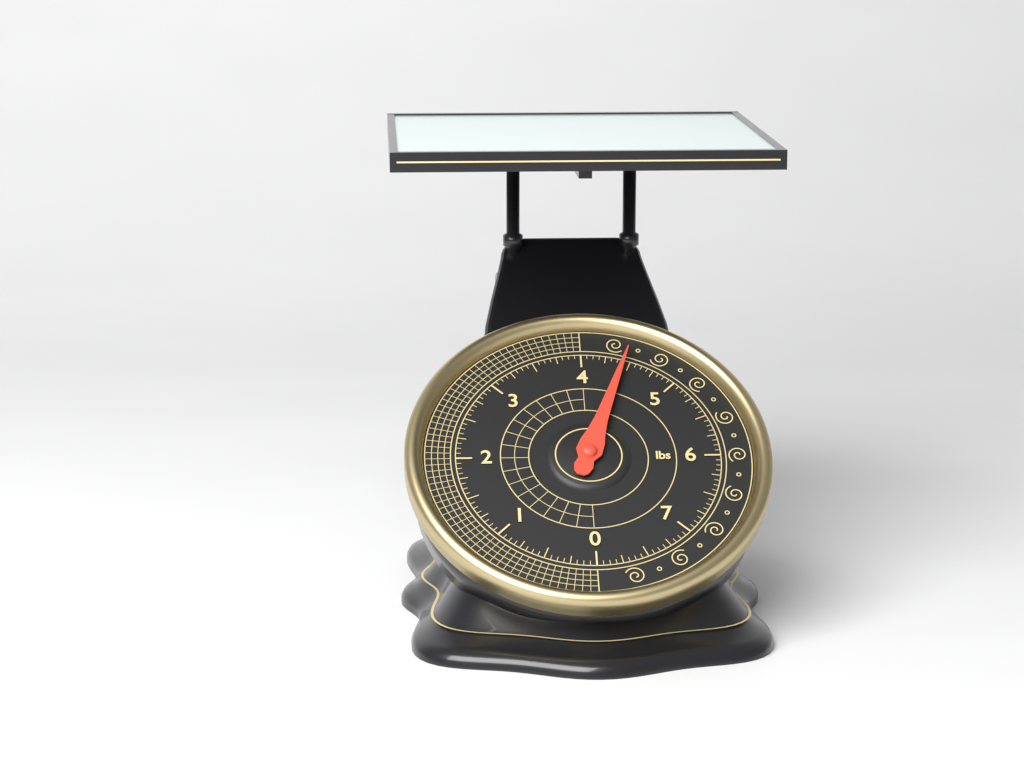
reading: 4.4375 lbs
